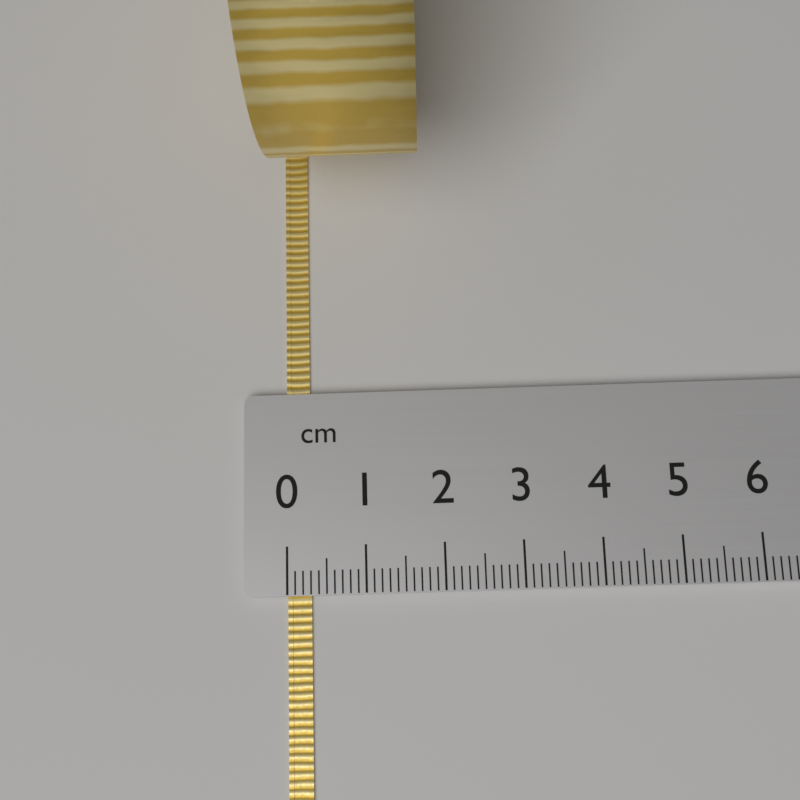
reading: 0.3 cm
